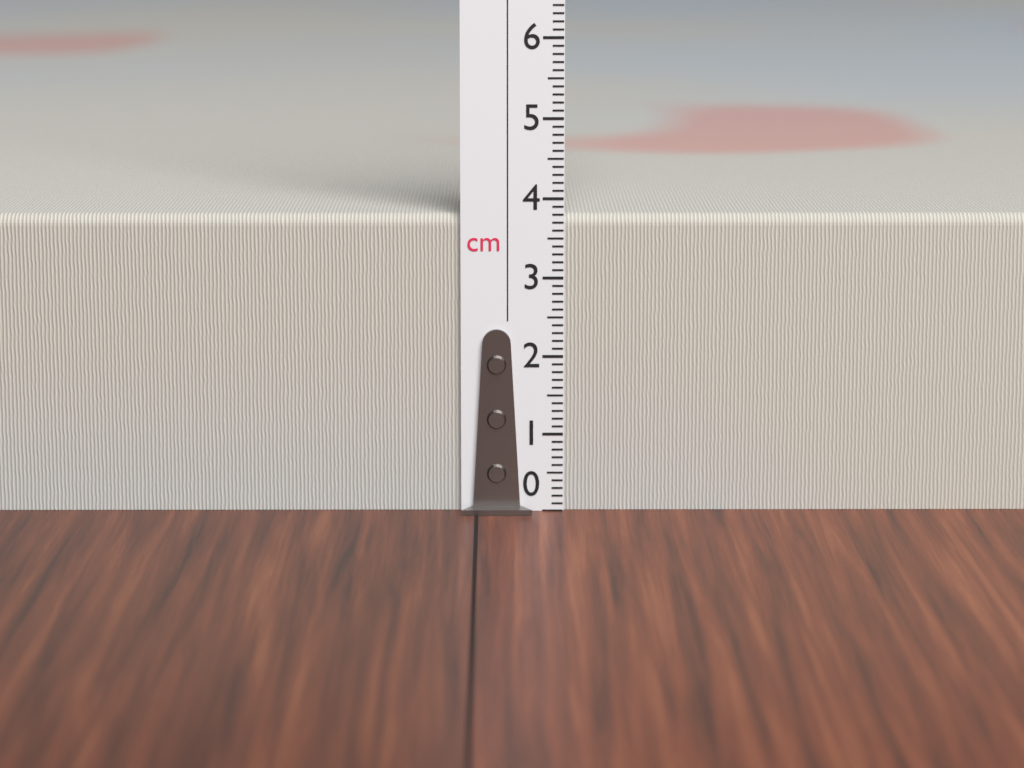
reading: 3.8 cm
